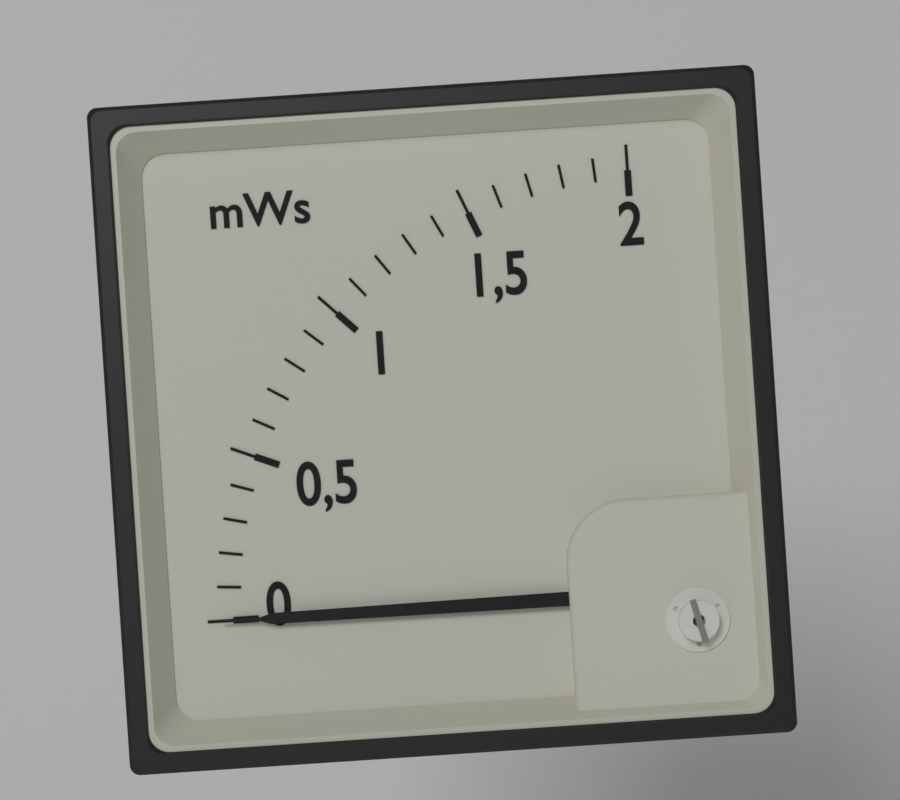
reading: 0.0 mWs
